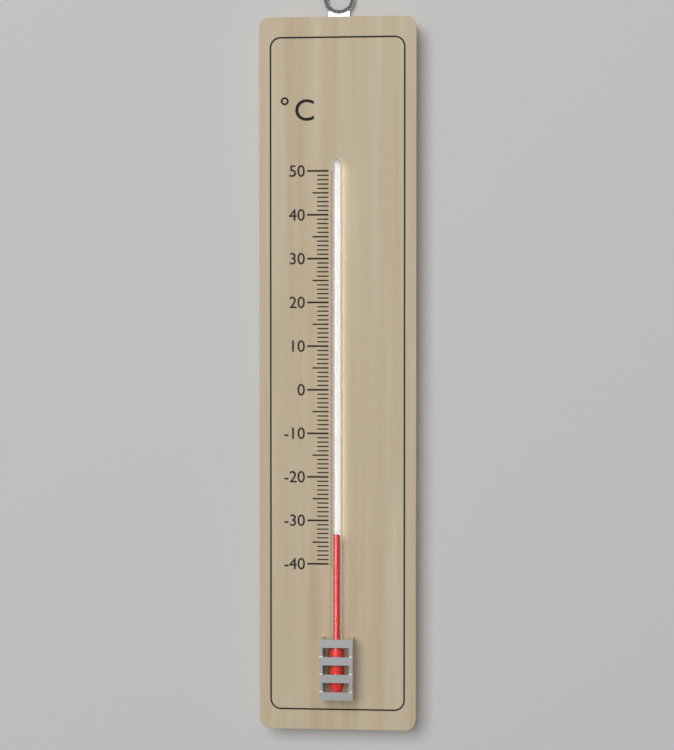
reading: -33 °C
